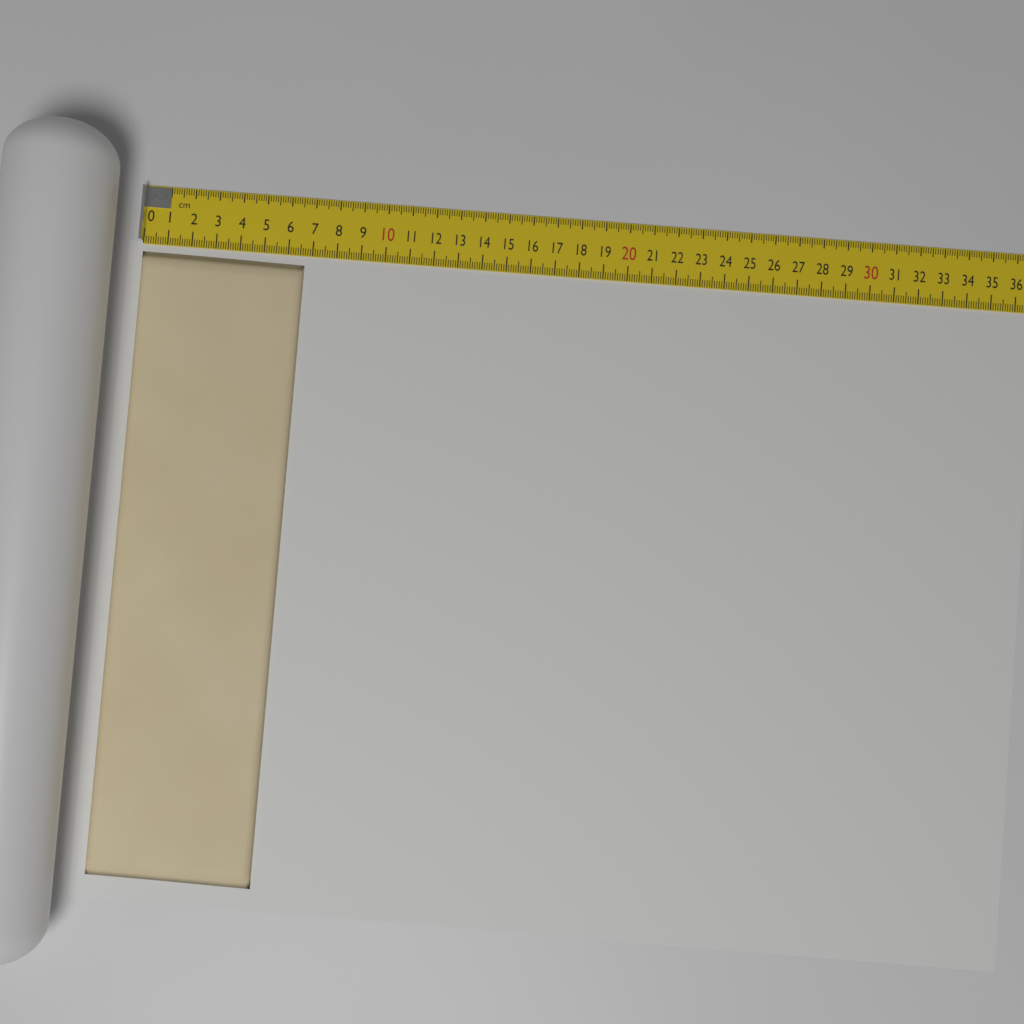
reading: 6.7 cm
